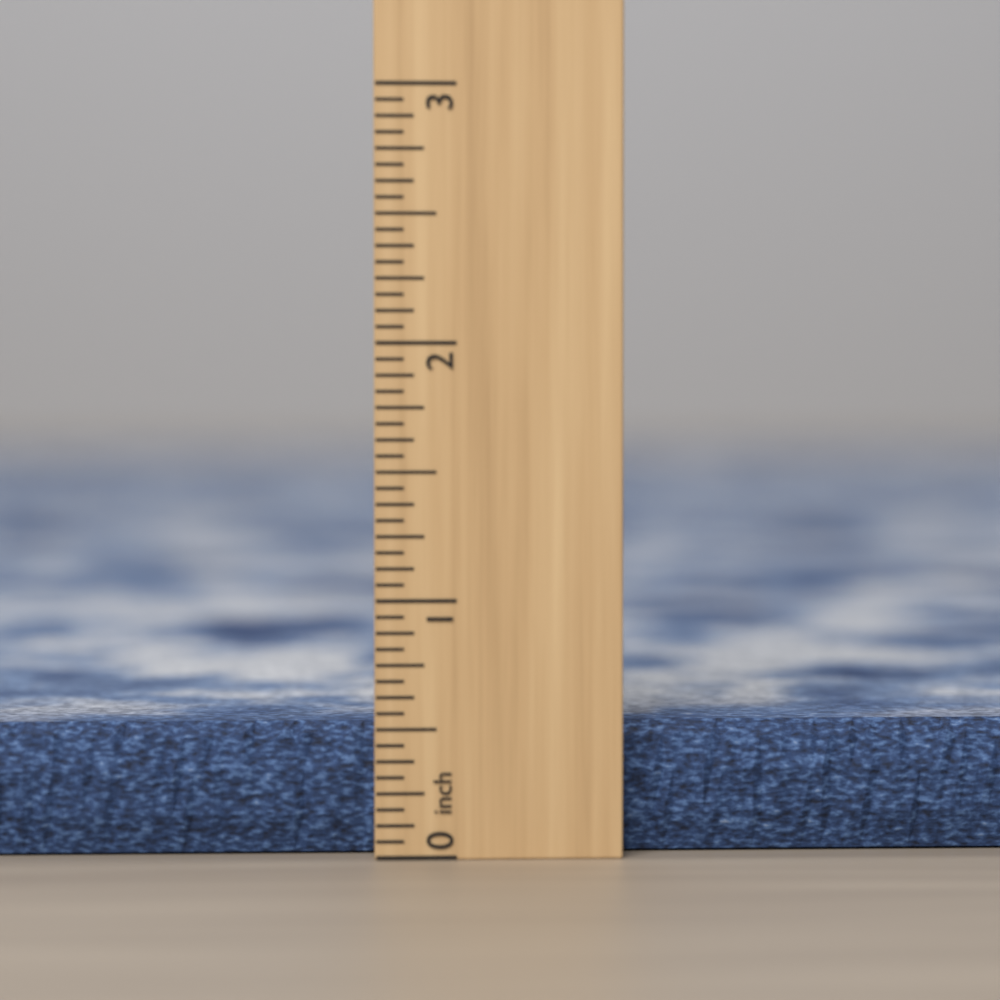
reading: 0.5000 inch
